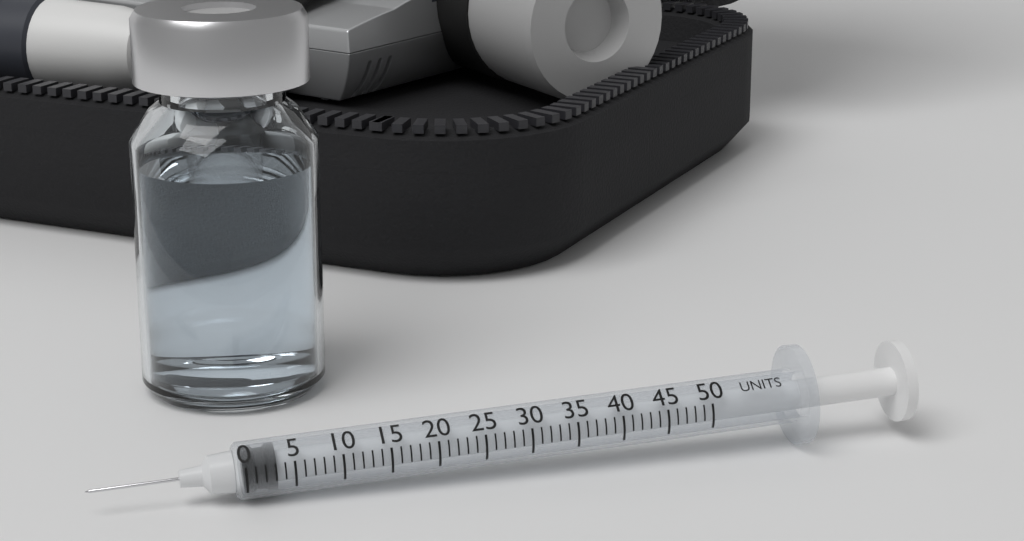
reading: 0 units
